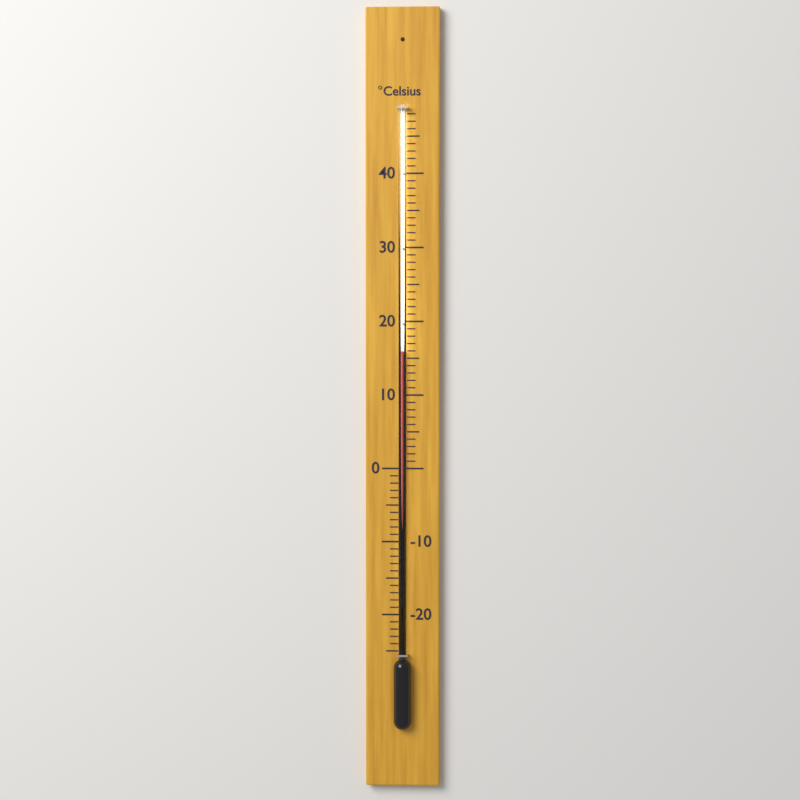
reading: 16 °C
